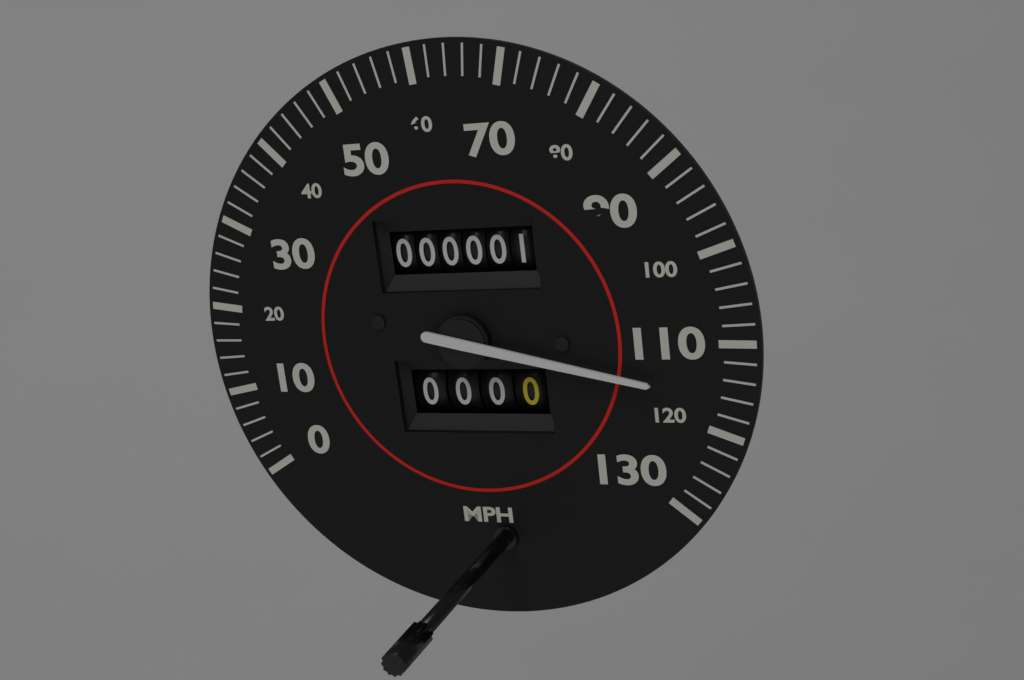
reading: 116 mph
